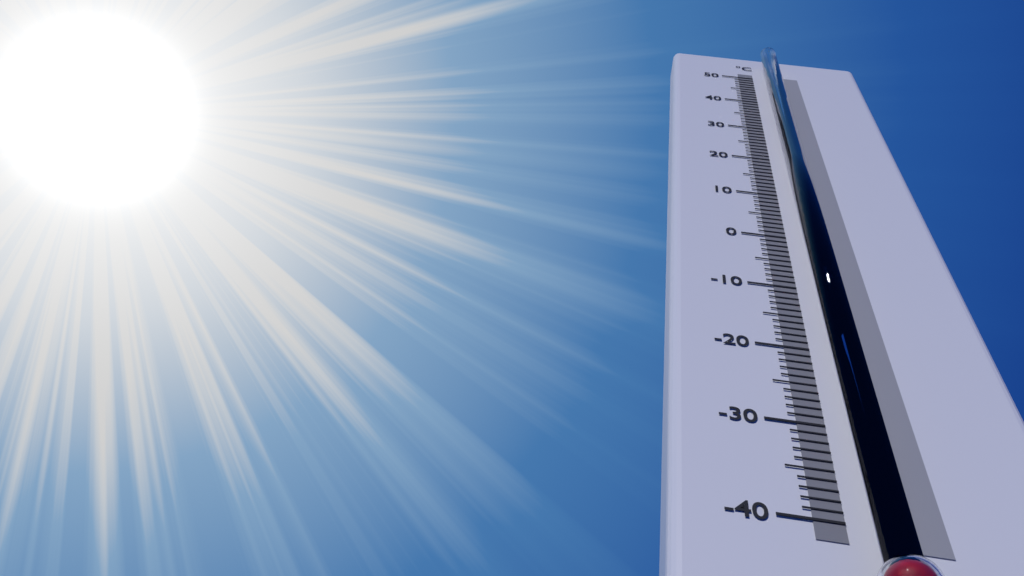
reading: 49 °C
